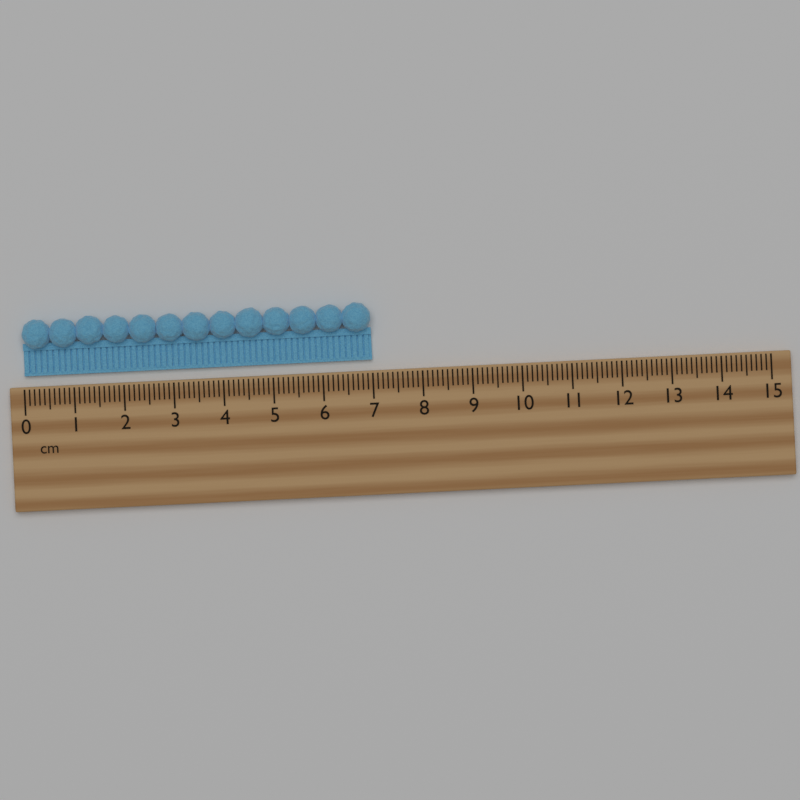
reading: 7.0 cm
